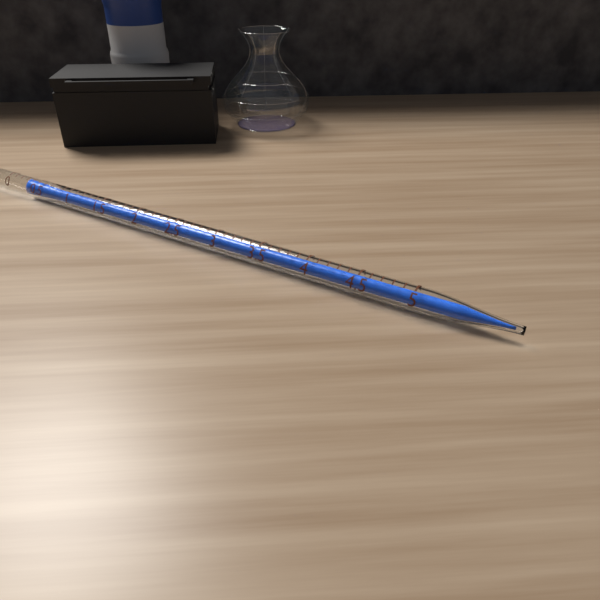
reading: 0.3 ml
